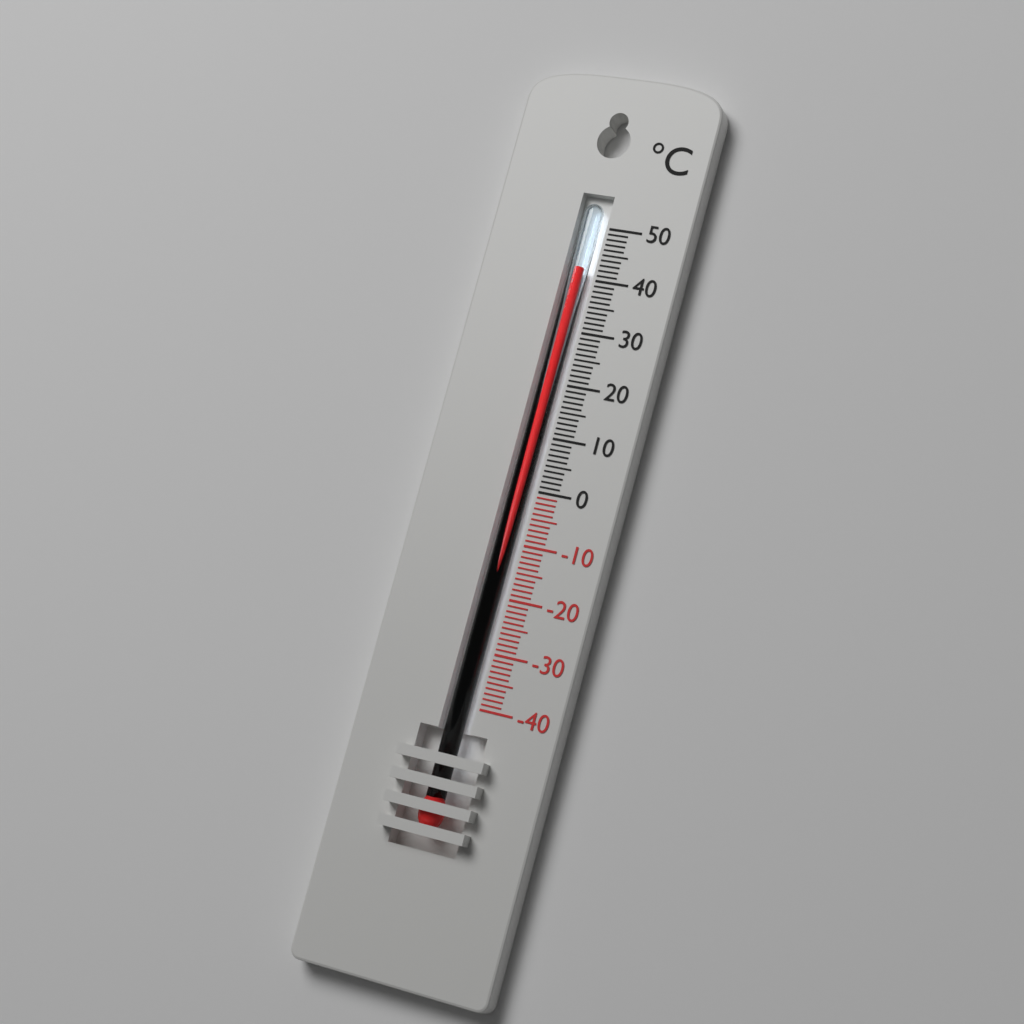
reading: 42 °C
